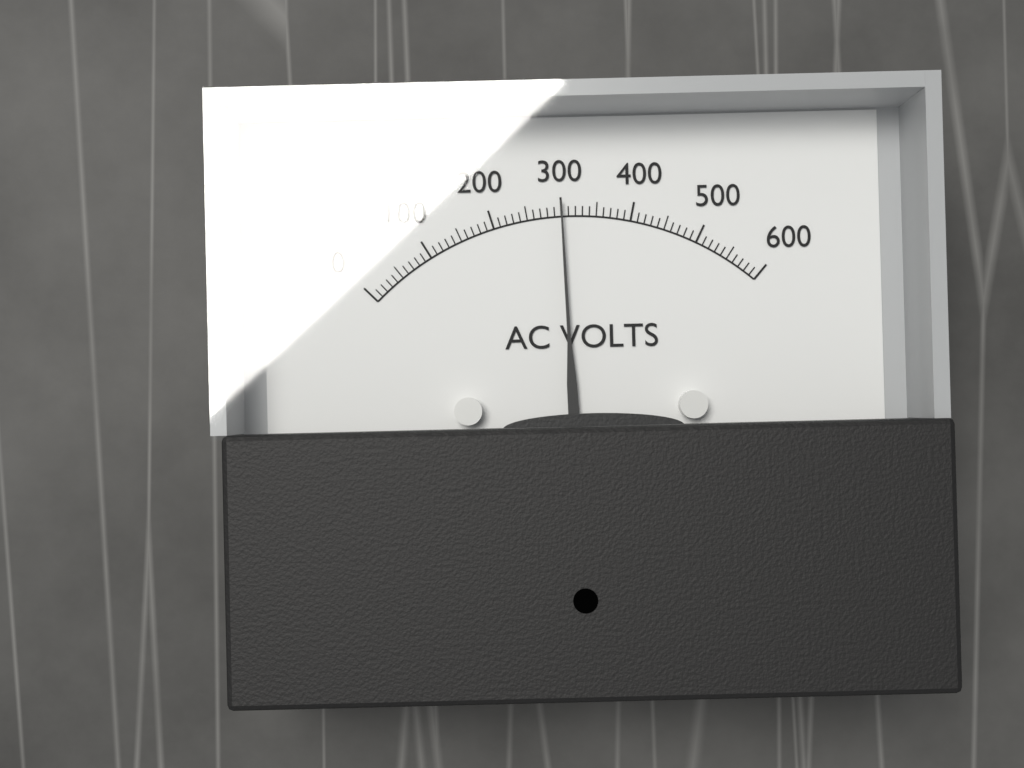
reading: 300 V
